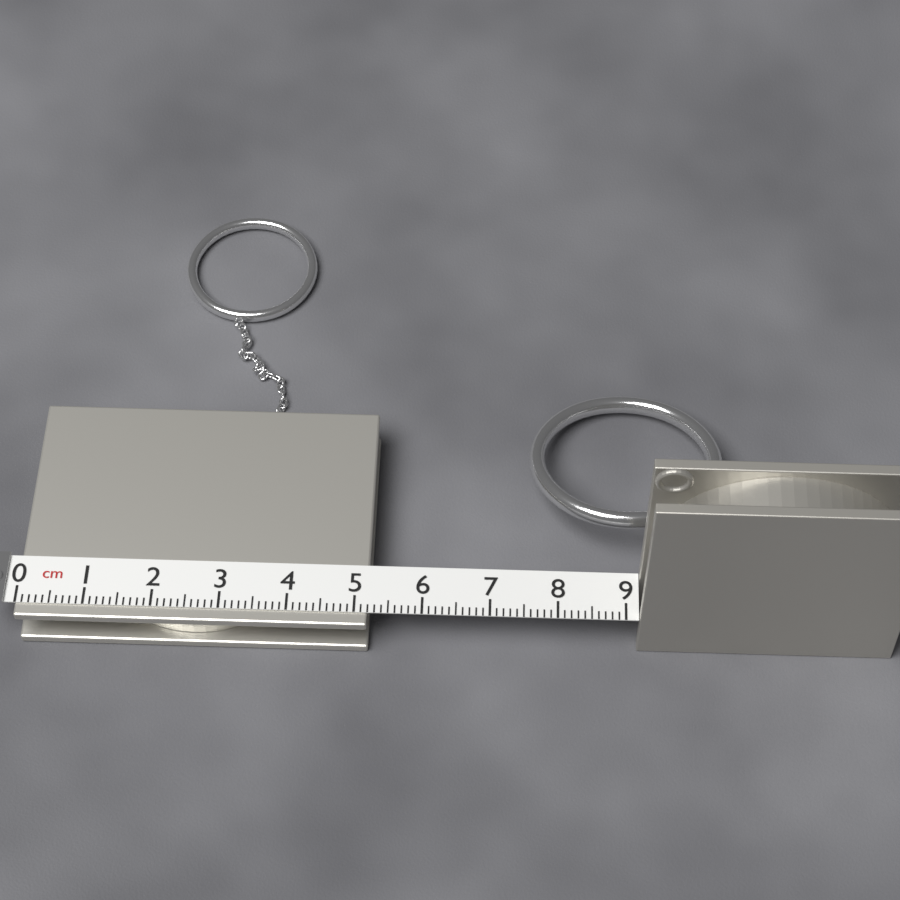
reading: 5.2 cm
